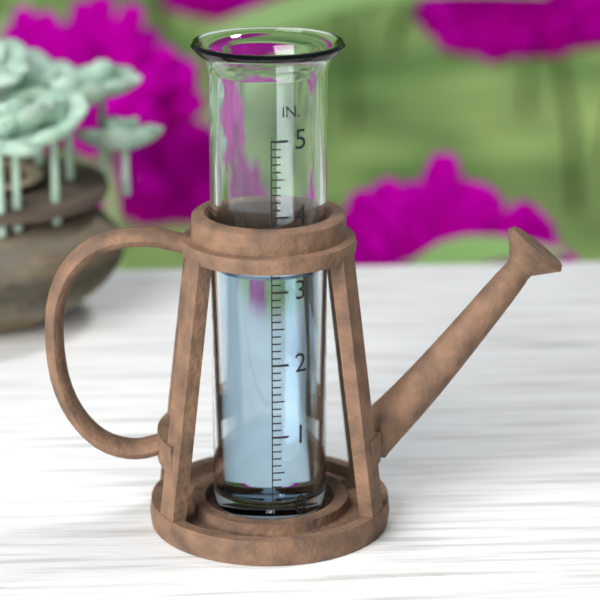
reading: 3.2 in
